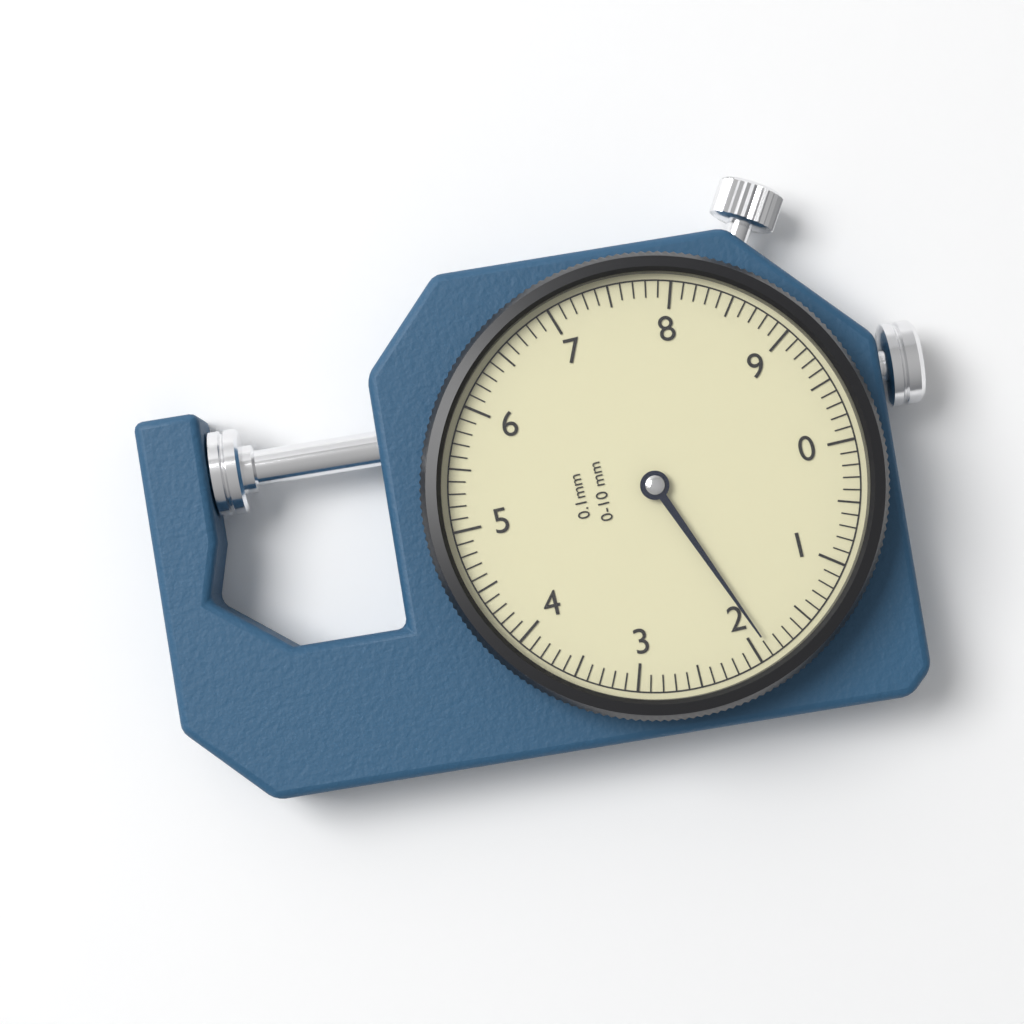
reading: 1.9 mm
